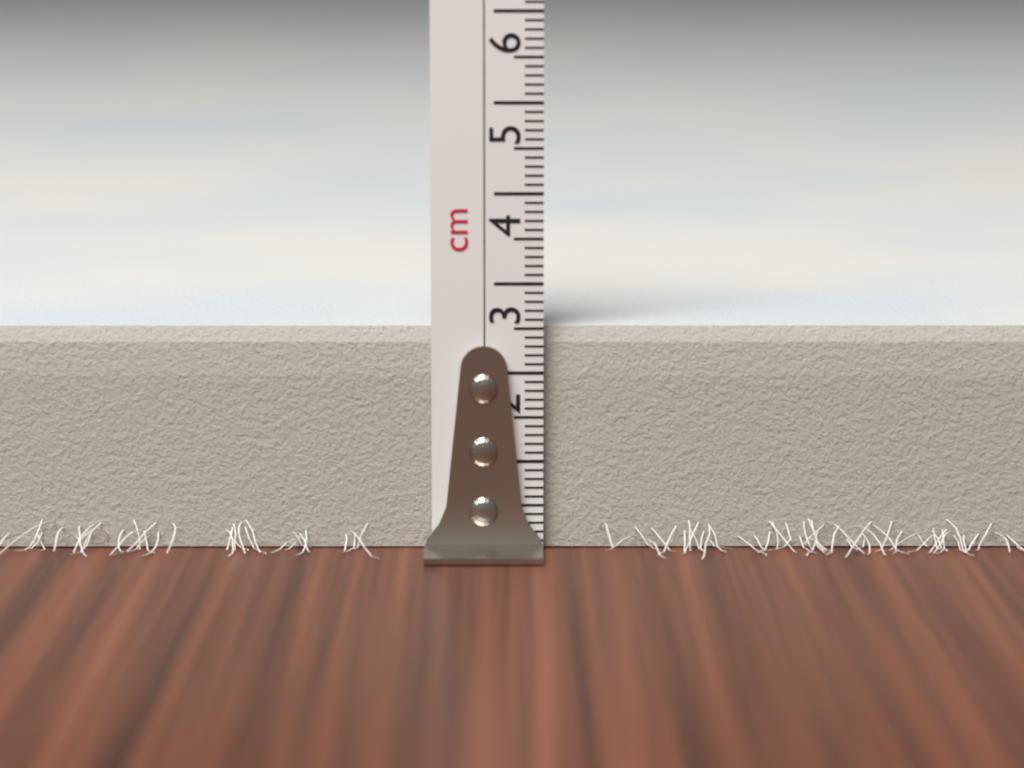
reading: 2.5 cm
